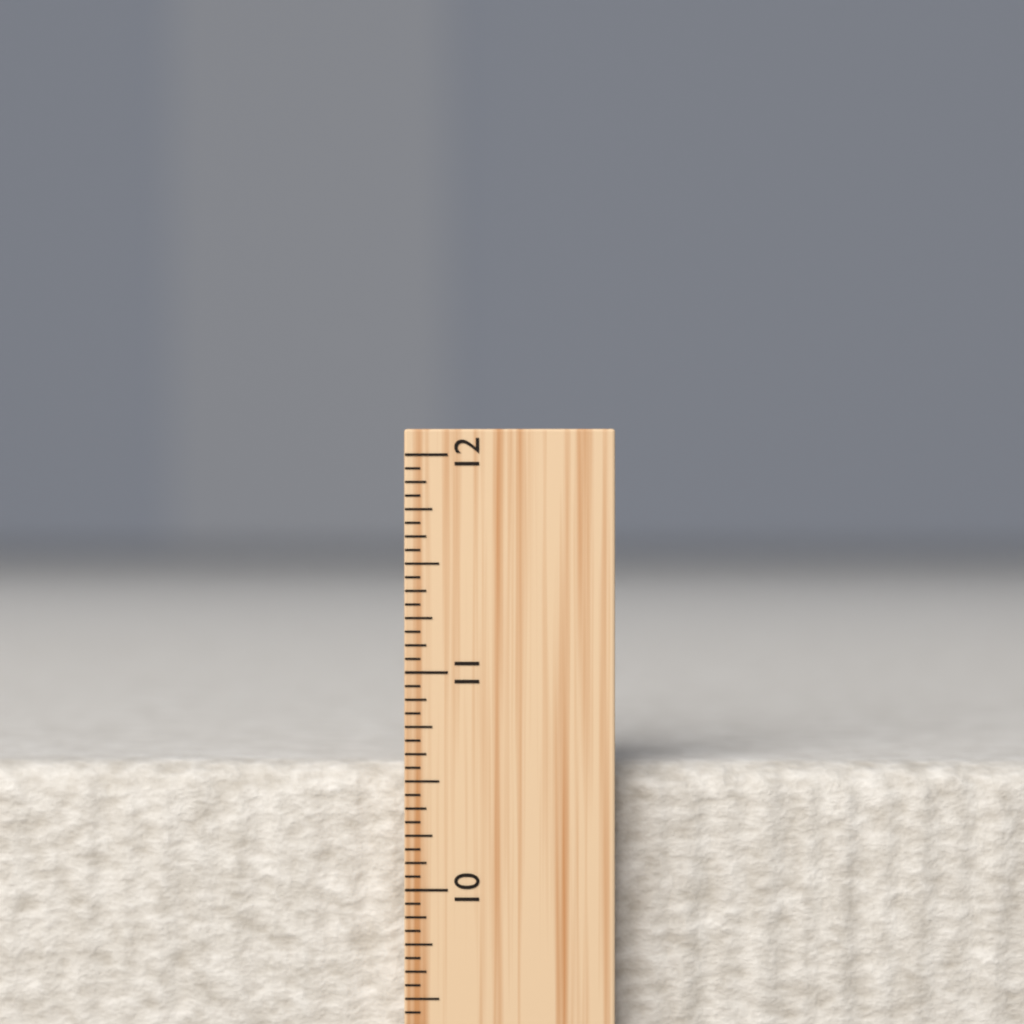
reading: 10.5625 inch
